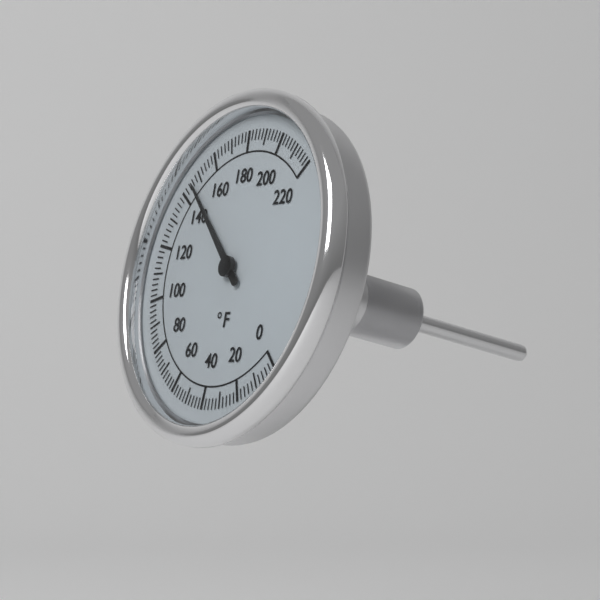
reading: 146 °F
